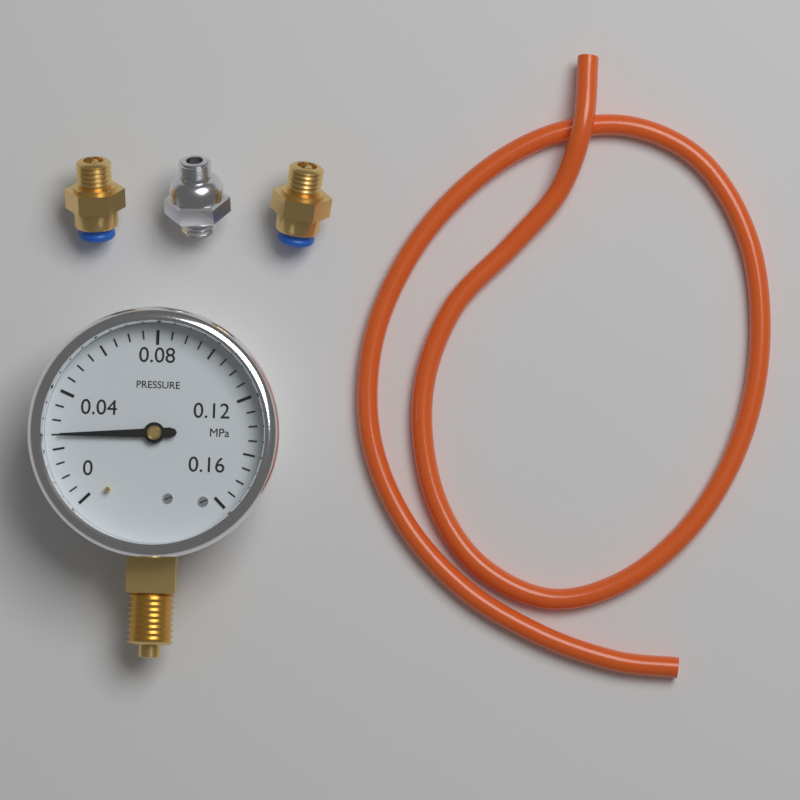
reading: 0.025 MPa
